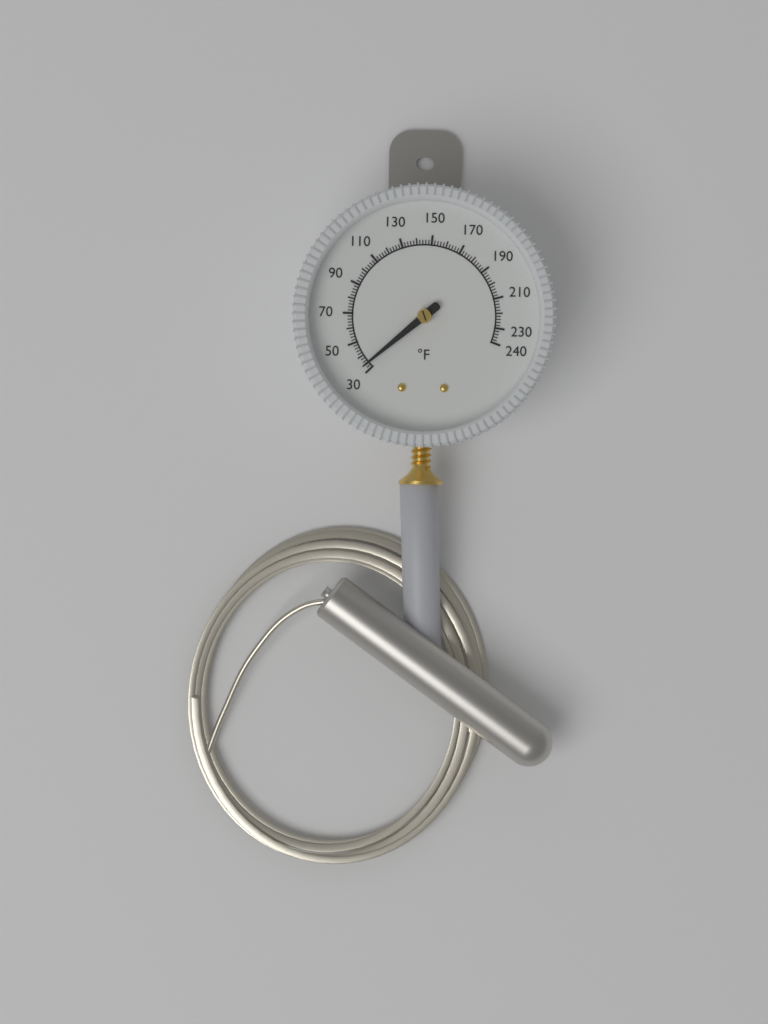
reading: 34 °F
